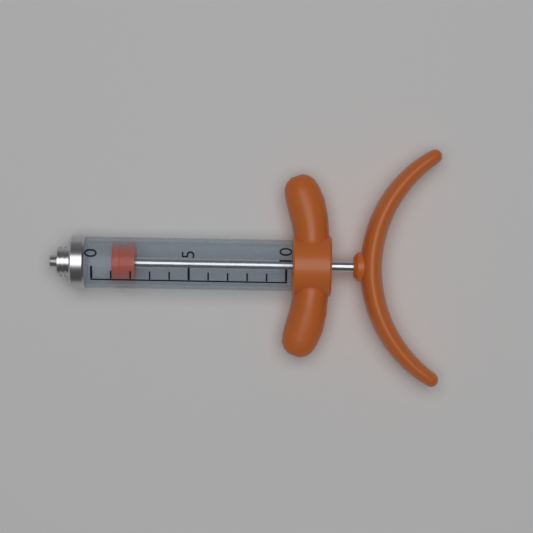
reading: 1 (no unit)
